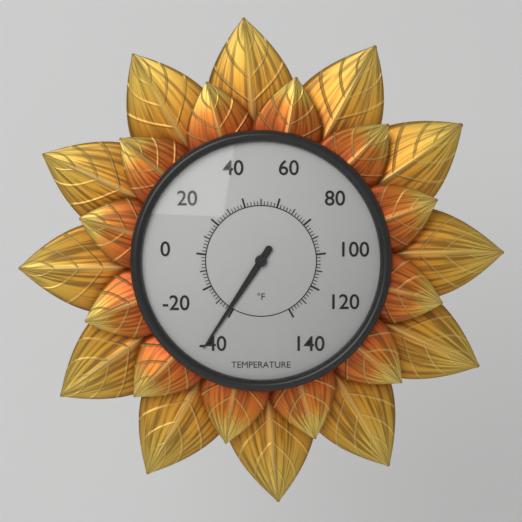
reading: -38 °F
